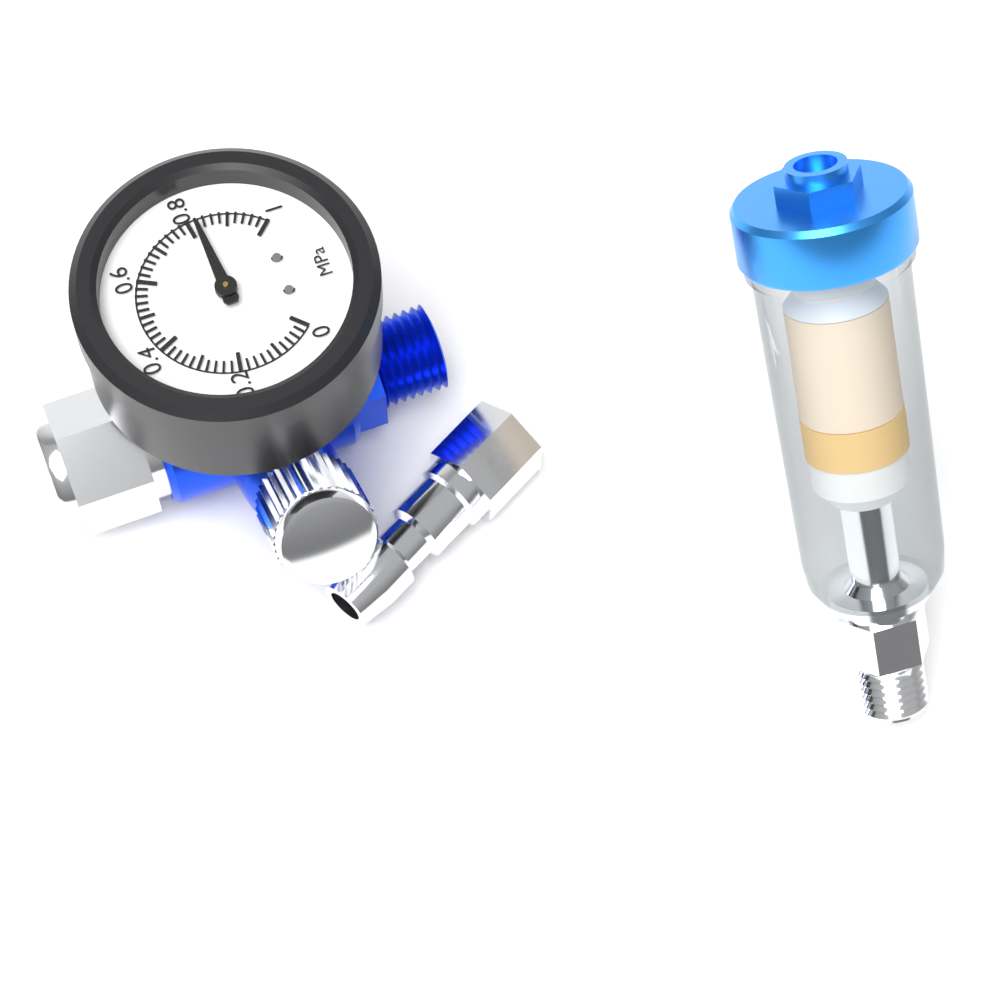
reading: 0.82 MPa
